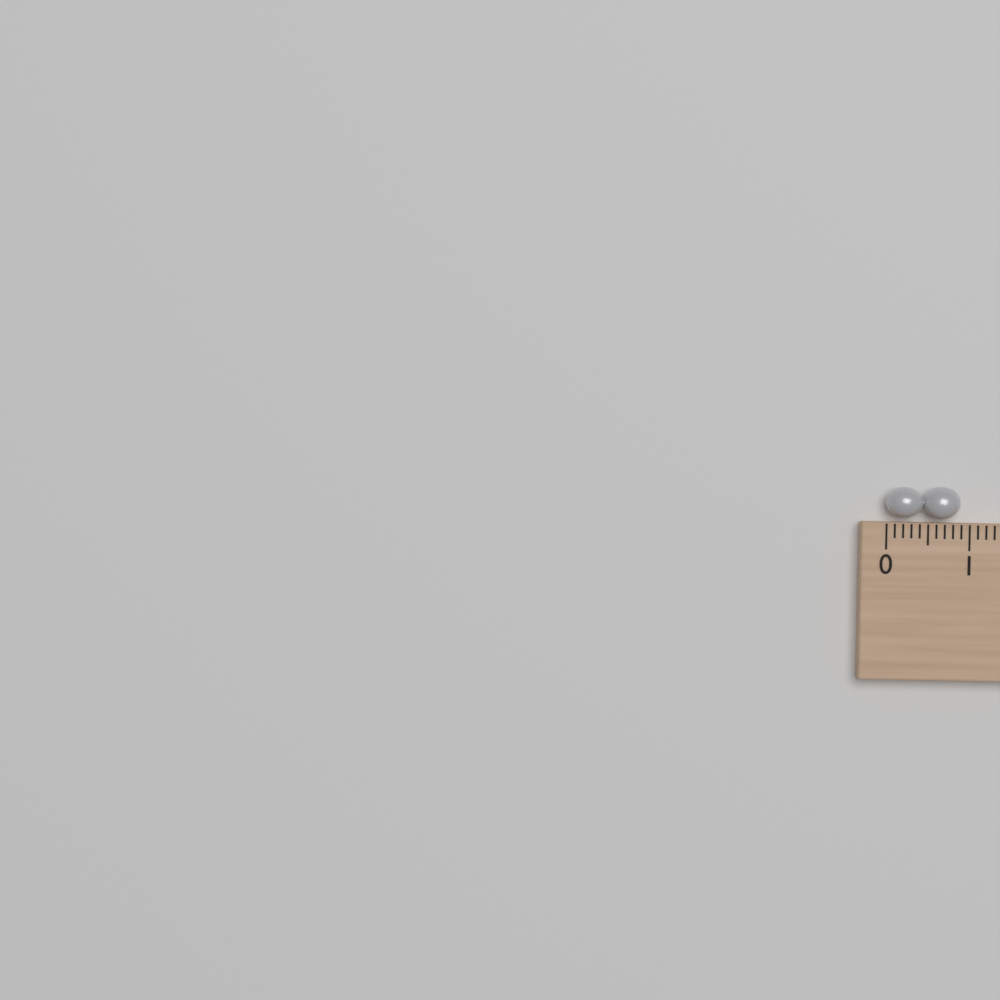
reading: 0.9 (no unit)
